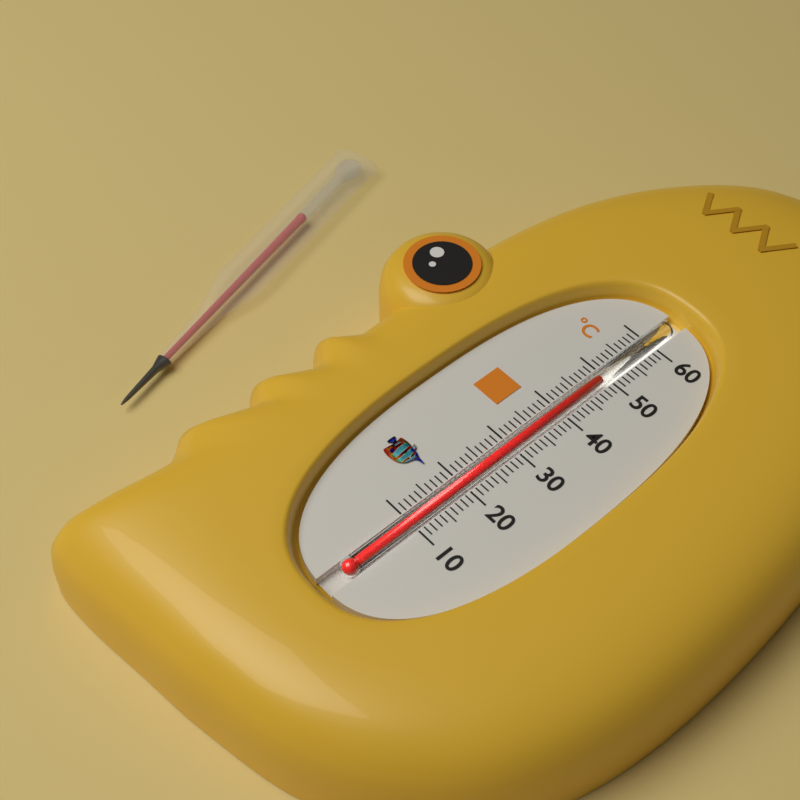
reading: 49 °C
